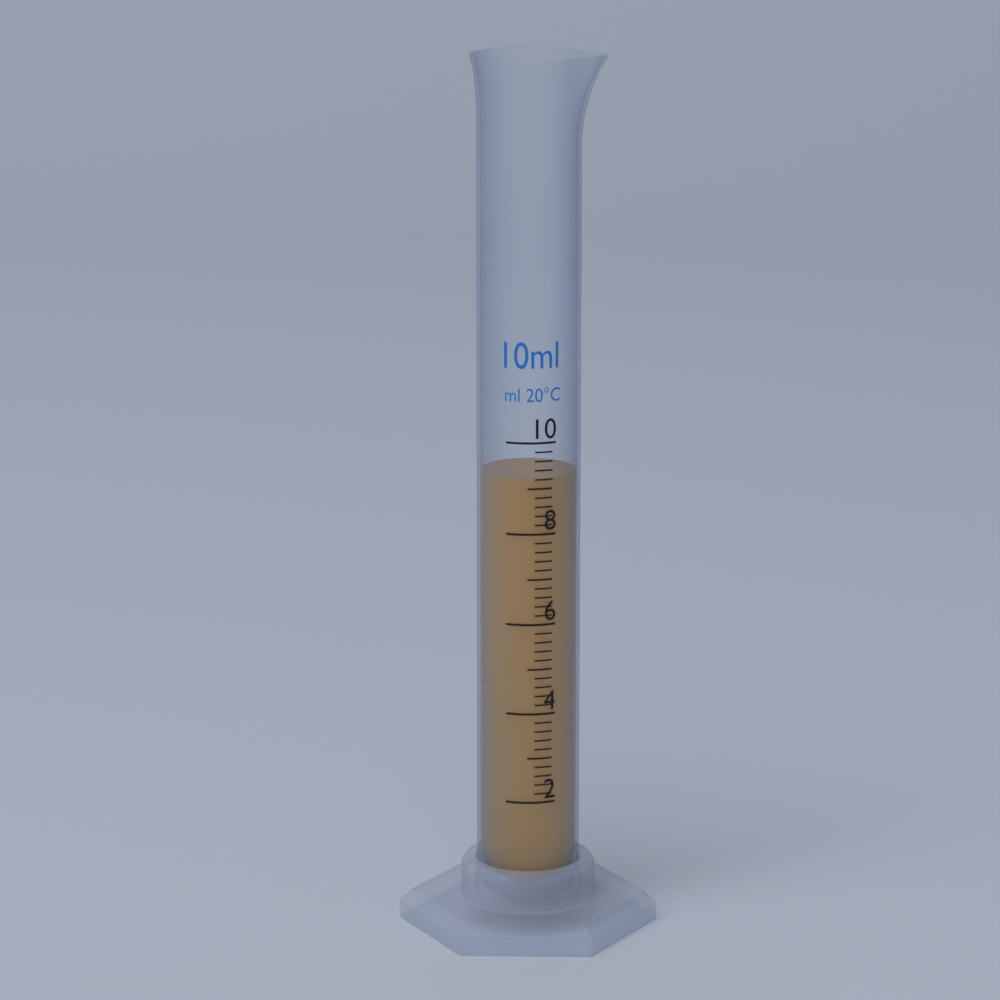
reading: 9.2 ml
